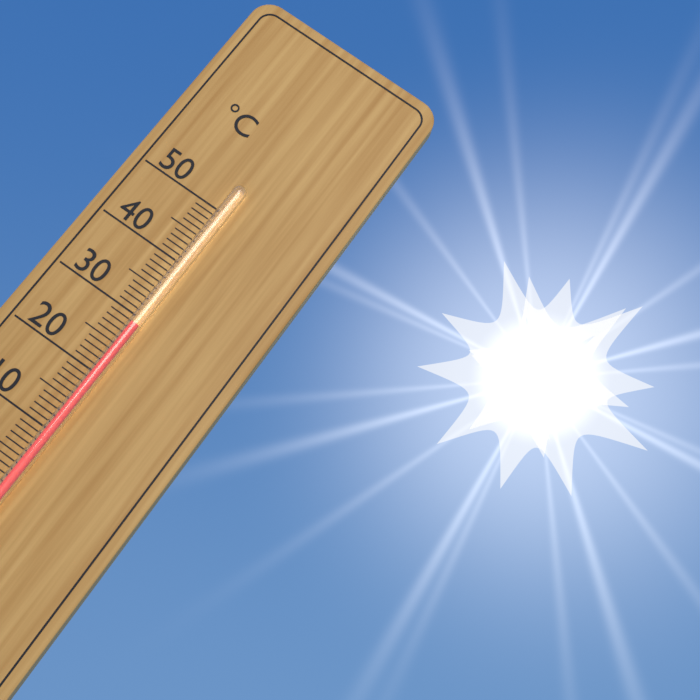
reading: 29 °C
